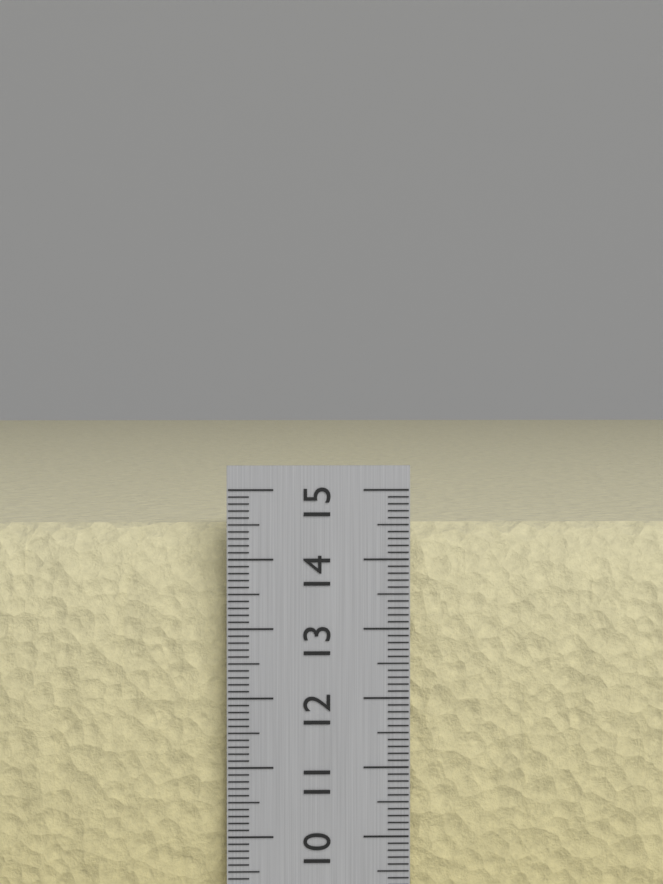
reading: 14.5 cm
